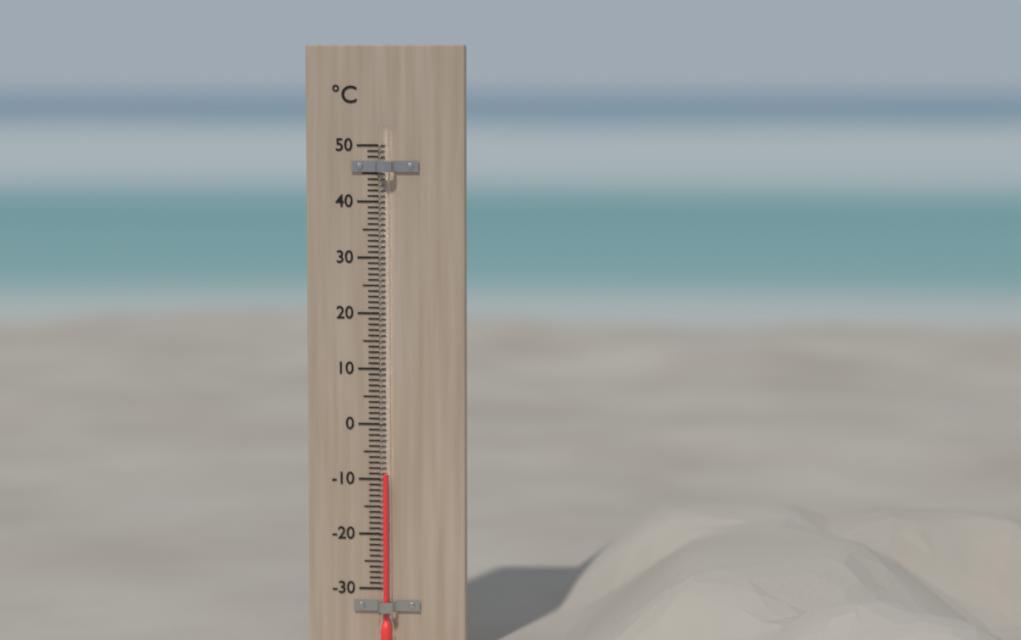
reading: -9 °C
